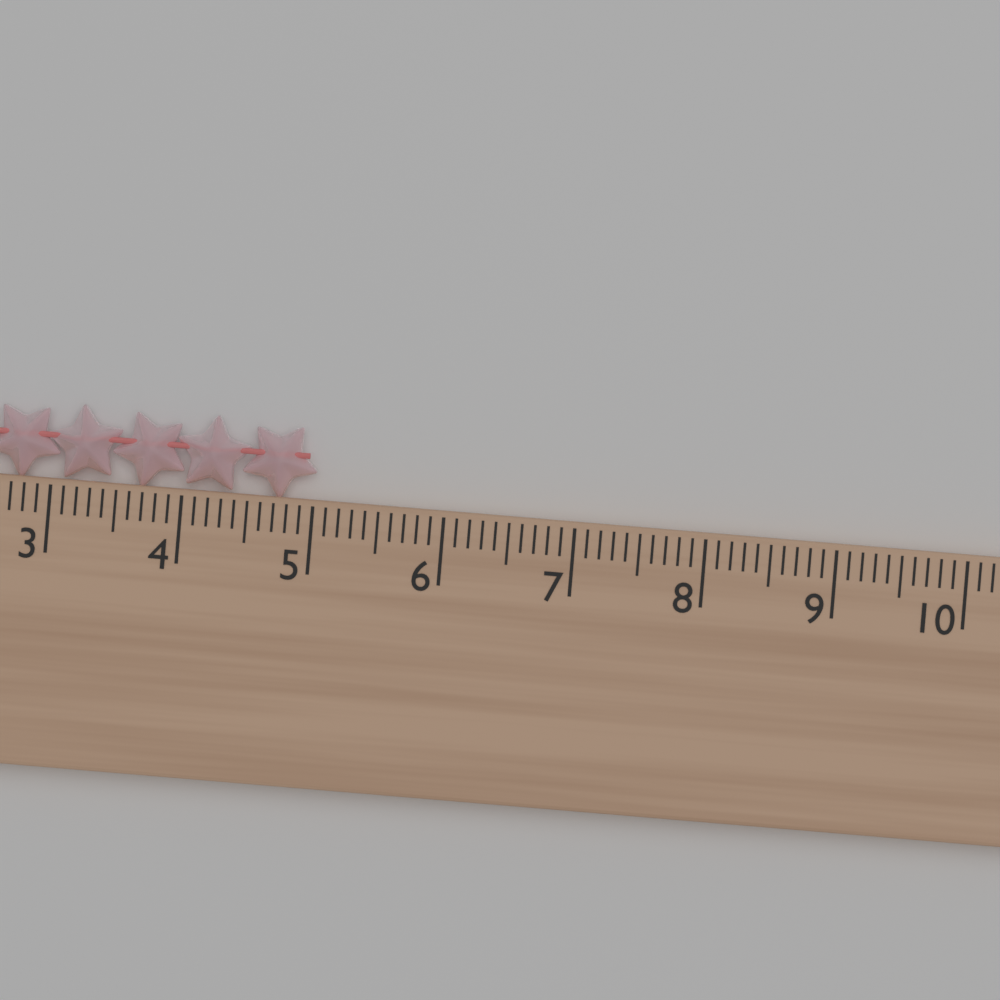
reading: 5.0 cm
